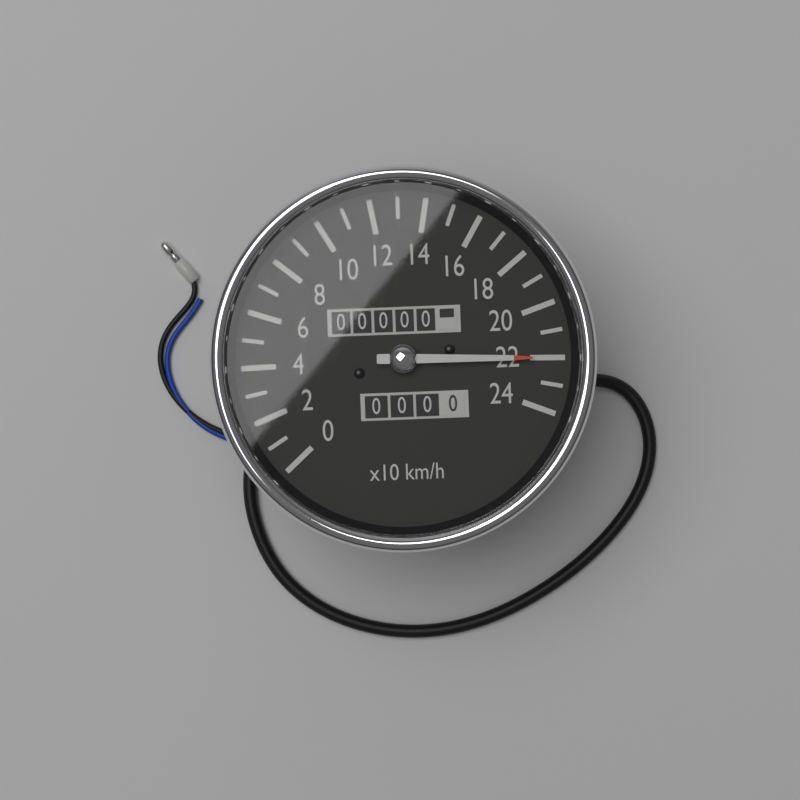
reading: 220 km/h
